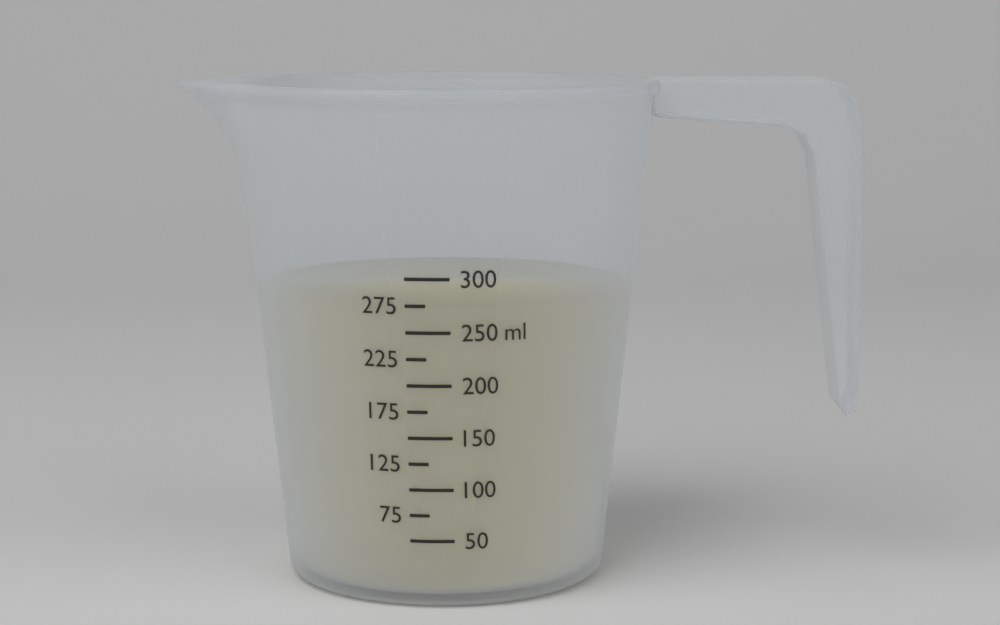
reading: 275 ml
